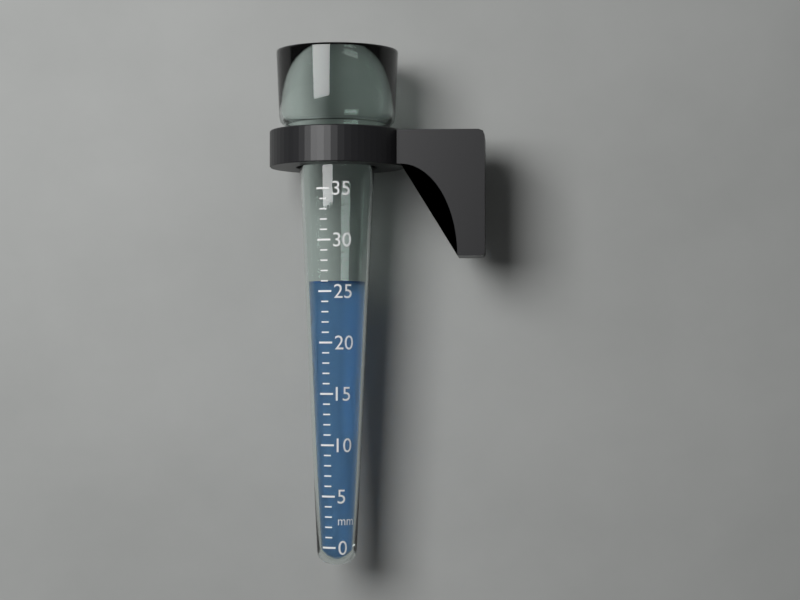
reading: 26 mm
